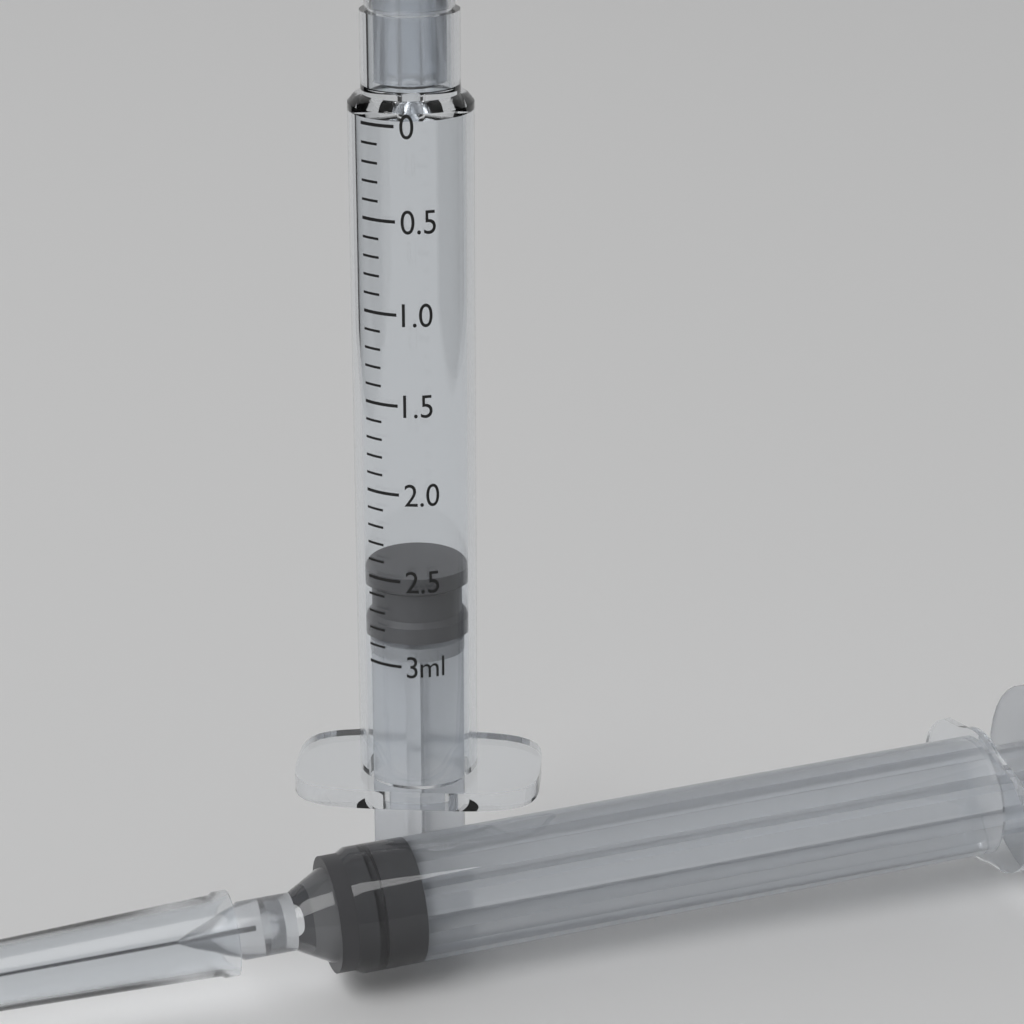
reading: 2.5 ml
